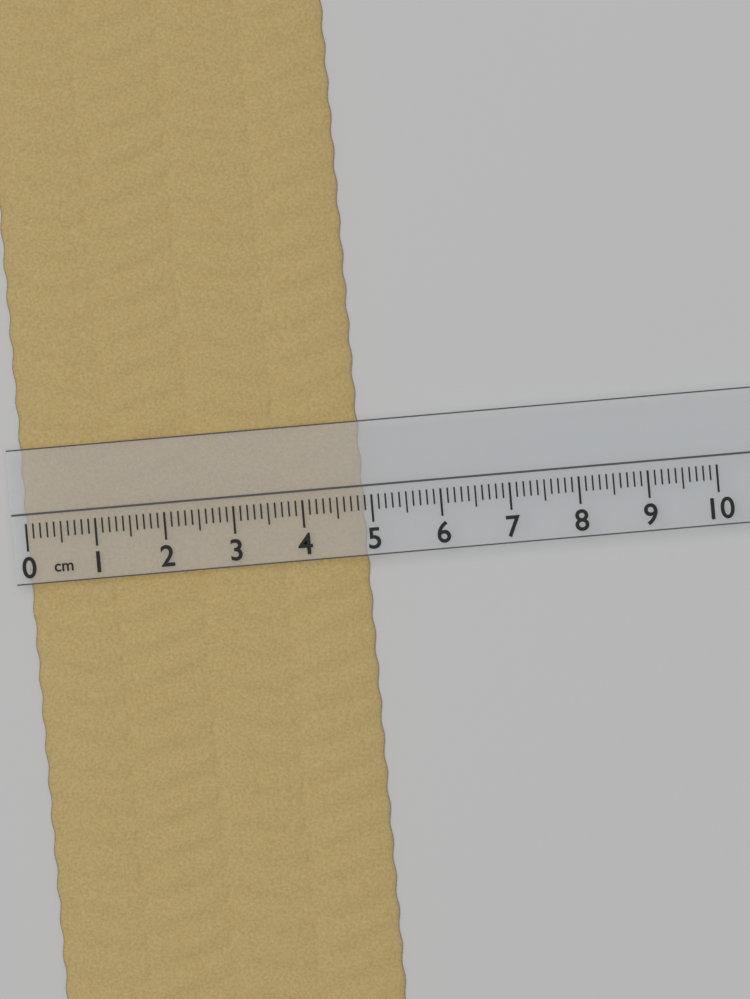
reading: 4.9 cm
